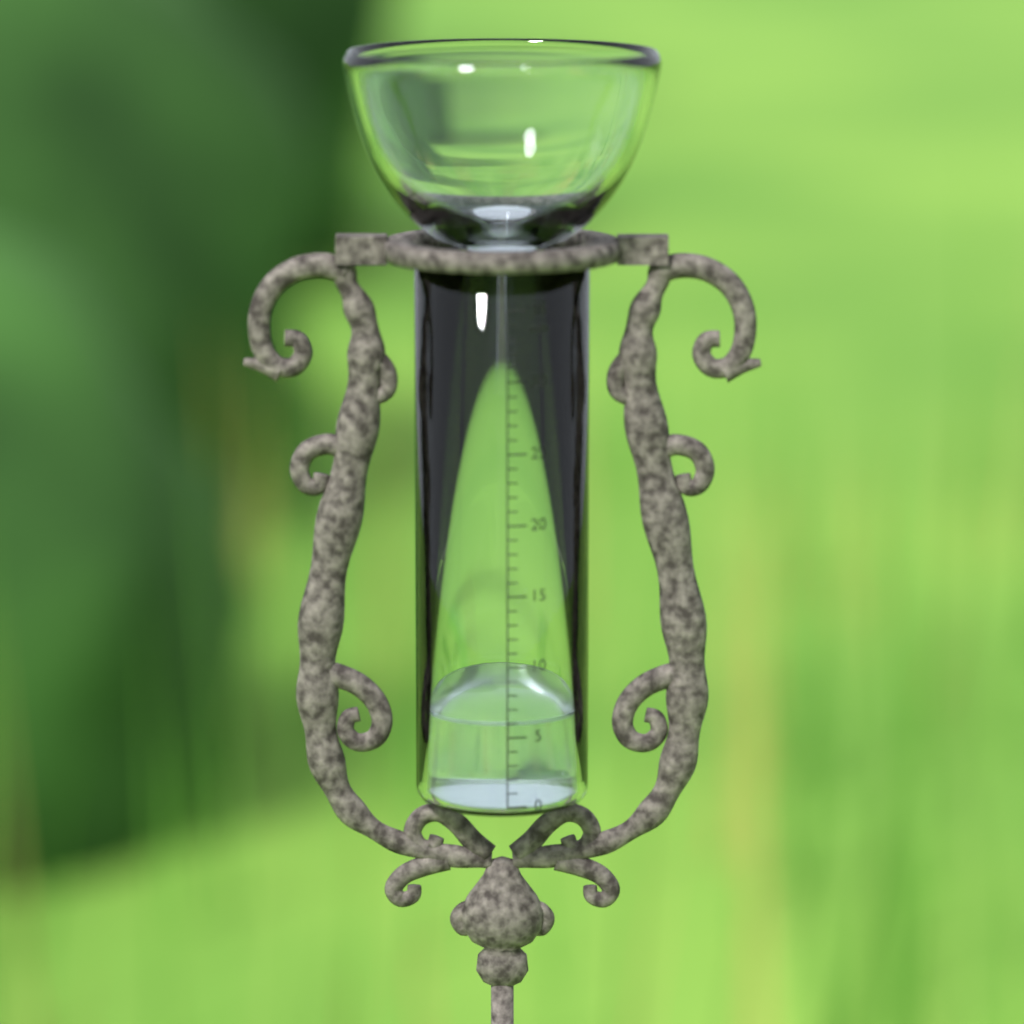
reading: 6 mm
